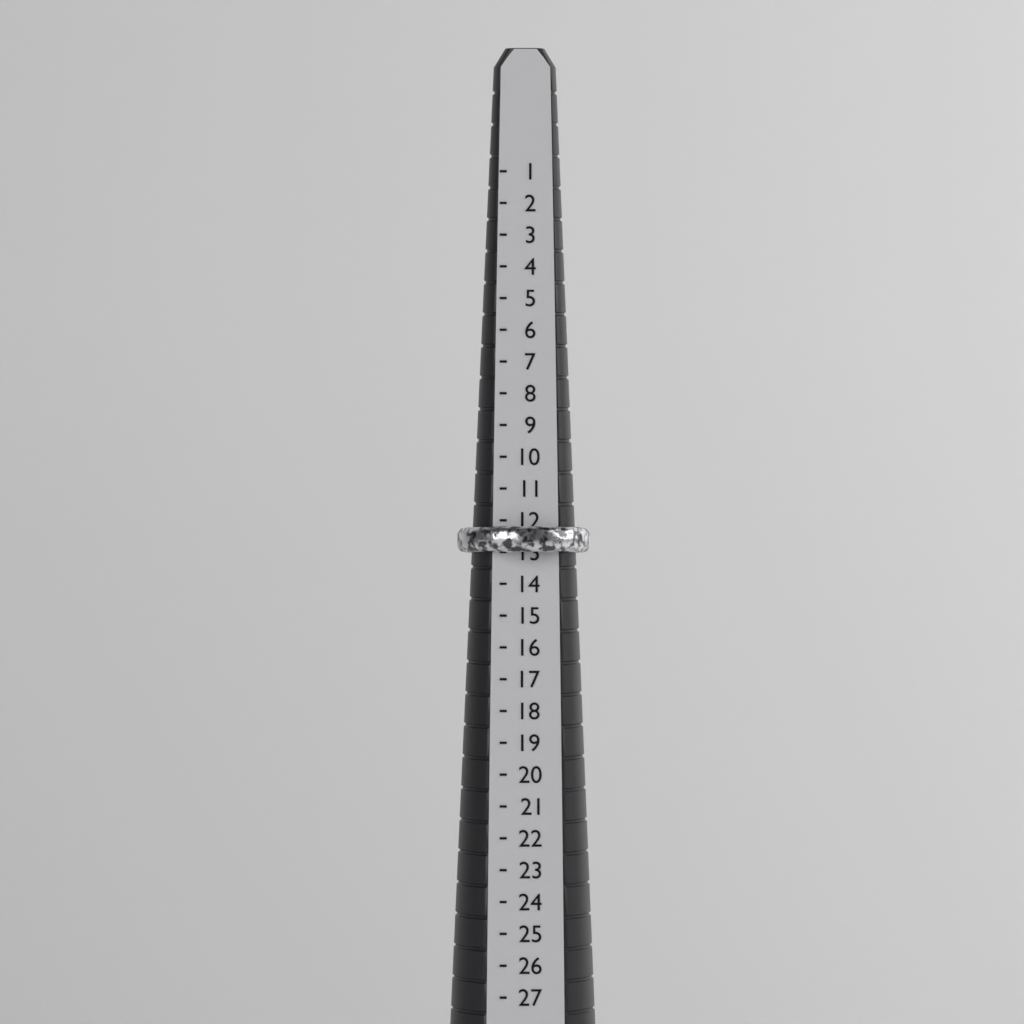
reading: 13 (no unit)
